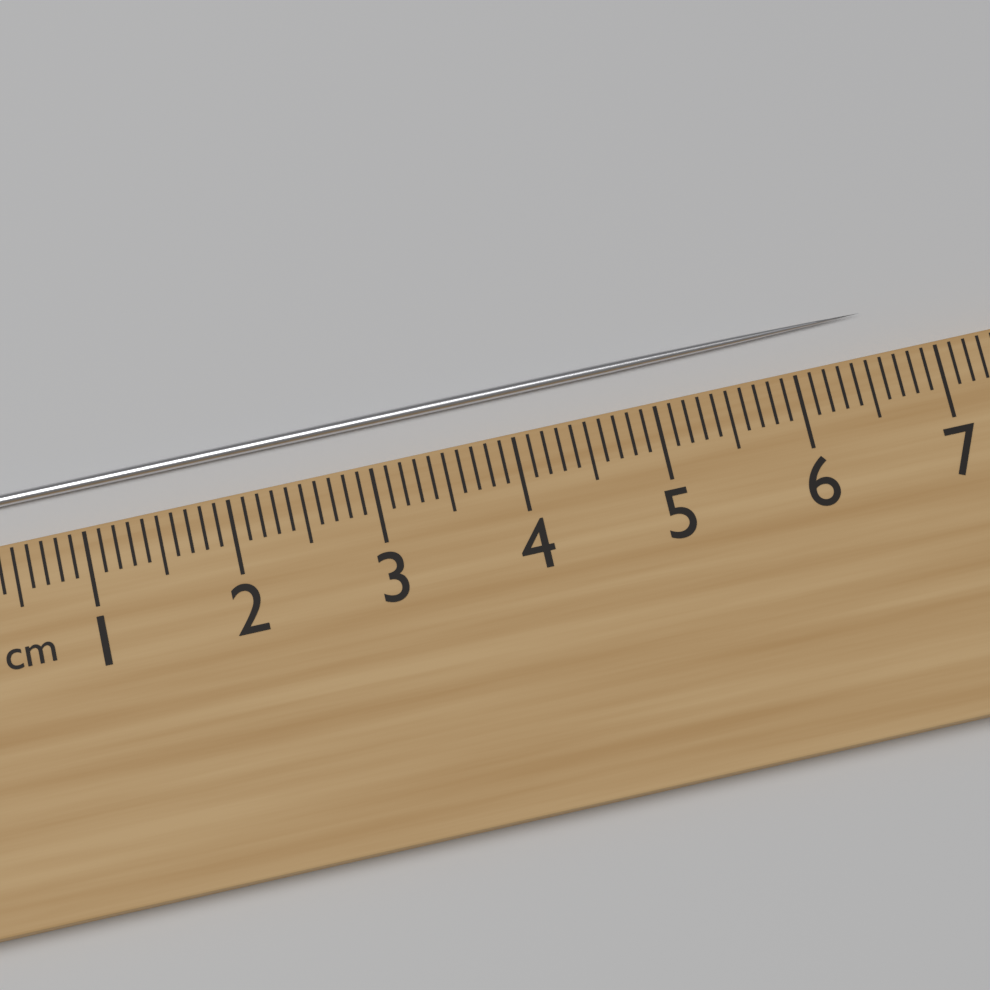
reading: 6.6 cm
